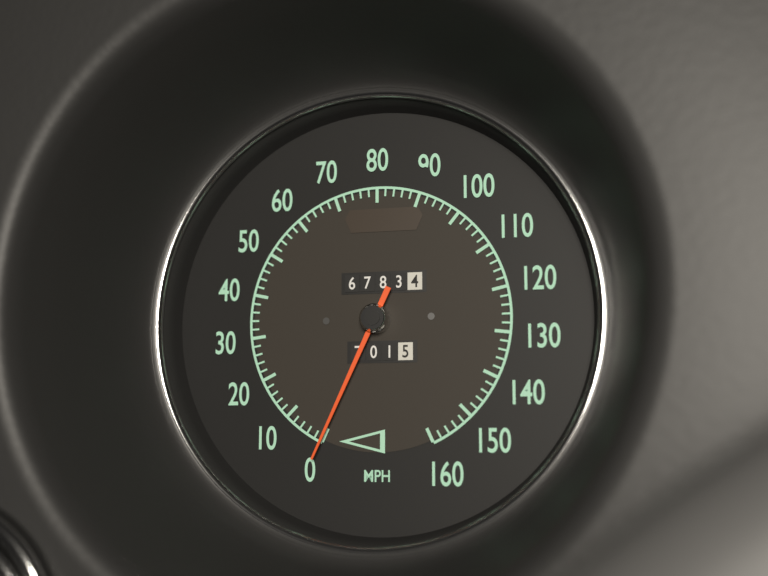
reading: 0 MPH
